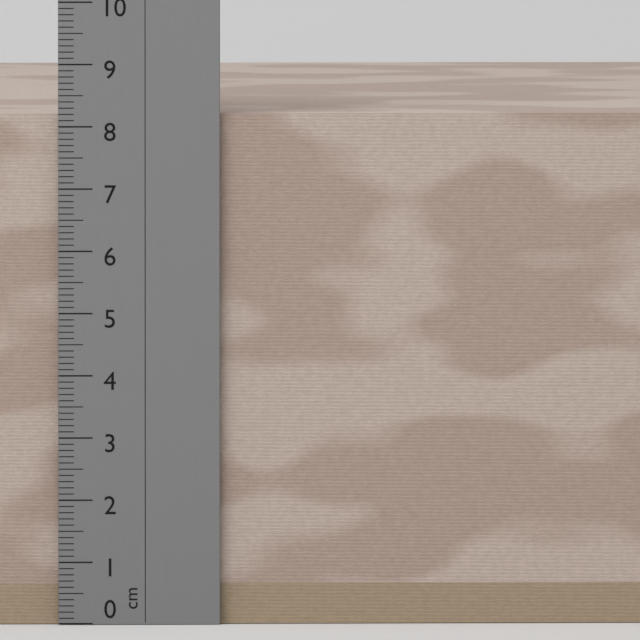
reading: 8.2 cm
